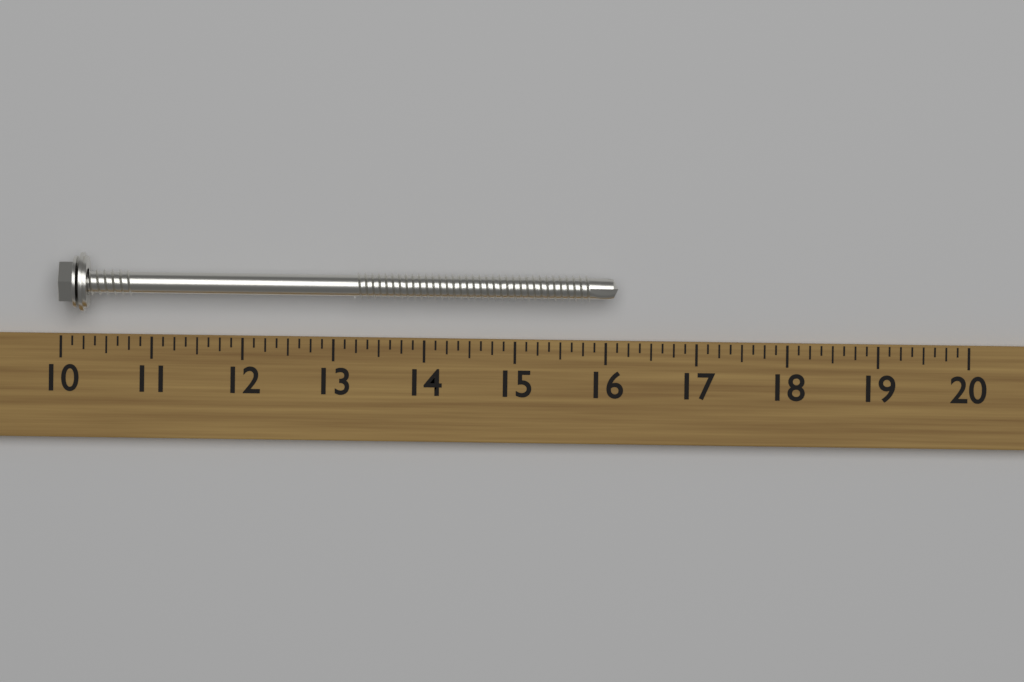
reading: 16.125 (no unit)
